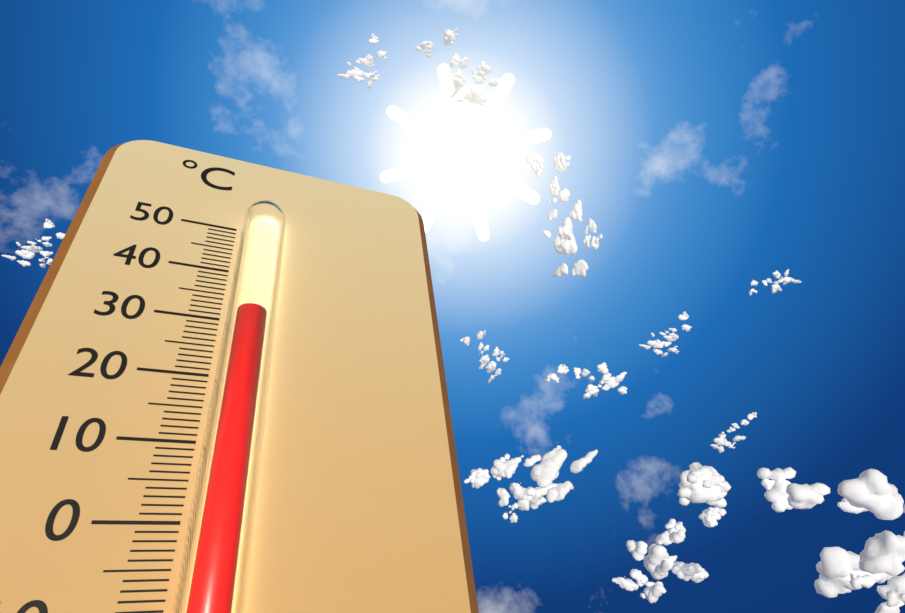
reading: 30 °C
